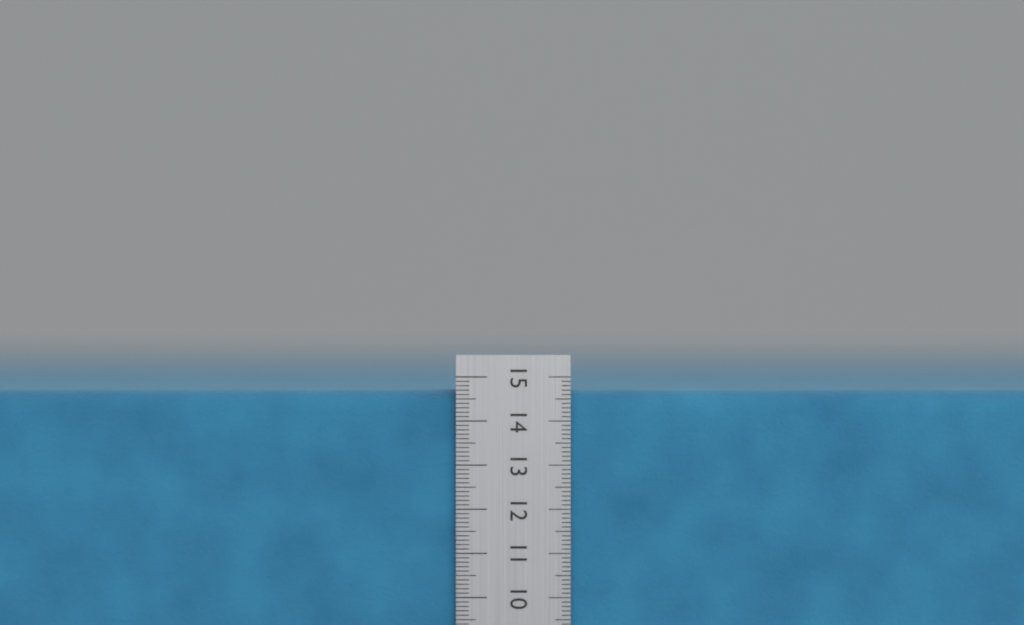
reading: 14.7 cm
